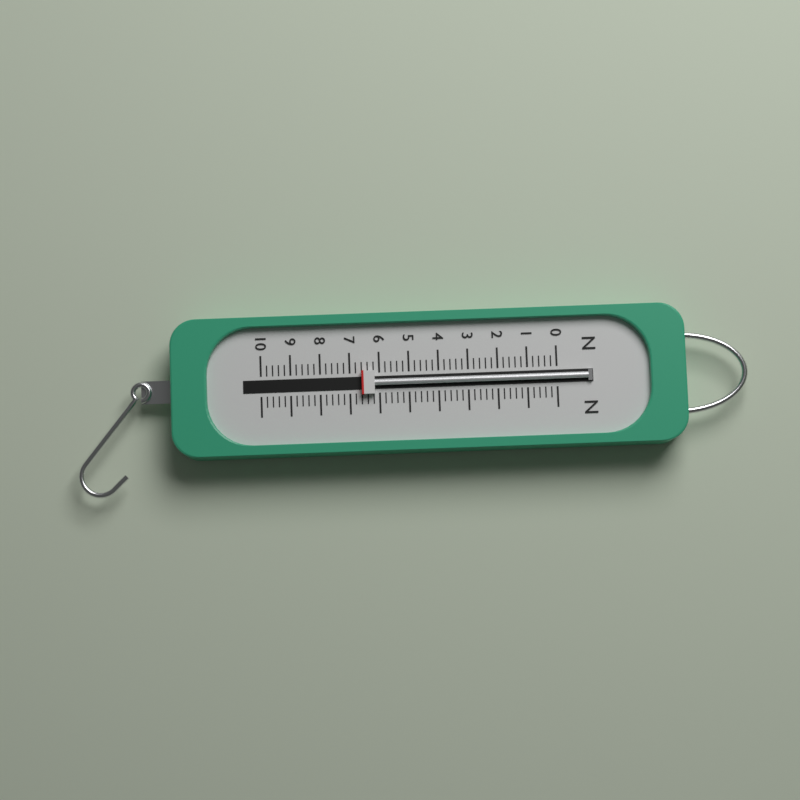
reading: 6.6 N
